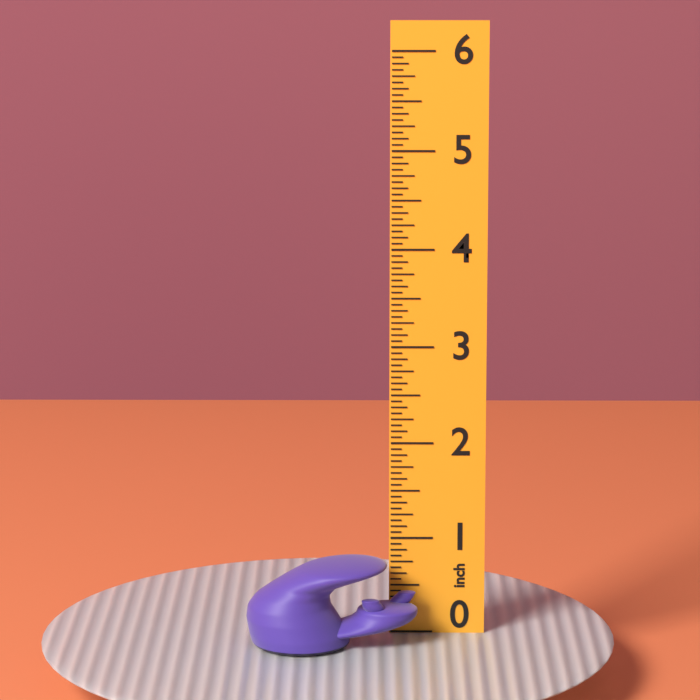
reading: 0.8750 inch
